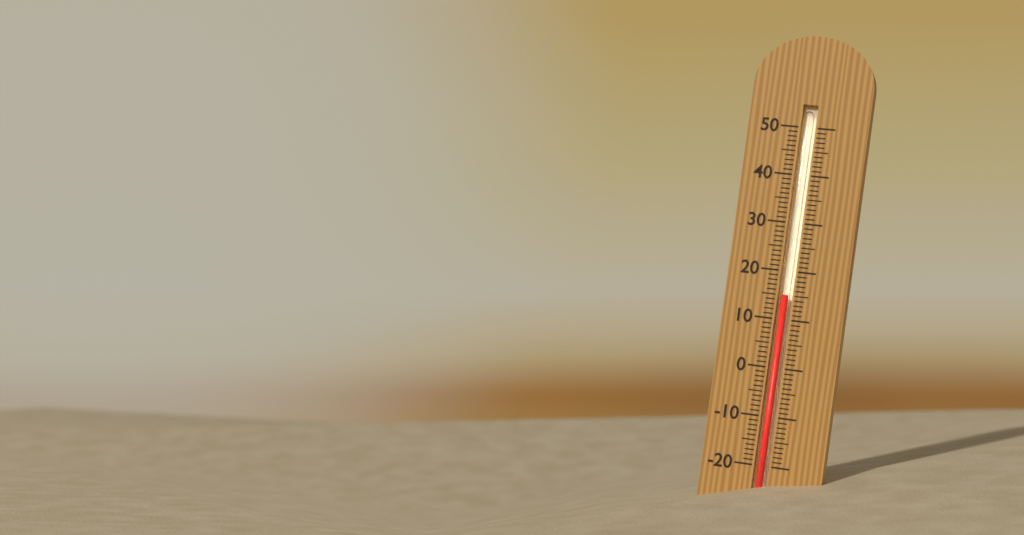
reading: 15 (no unit)
